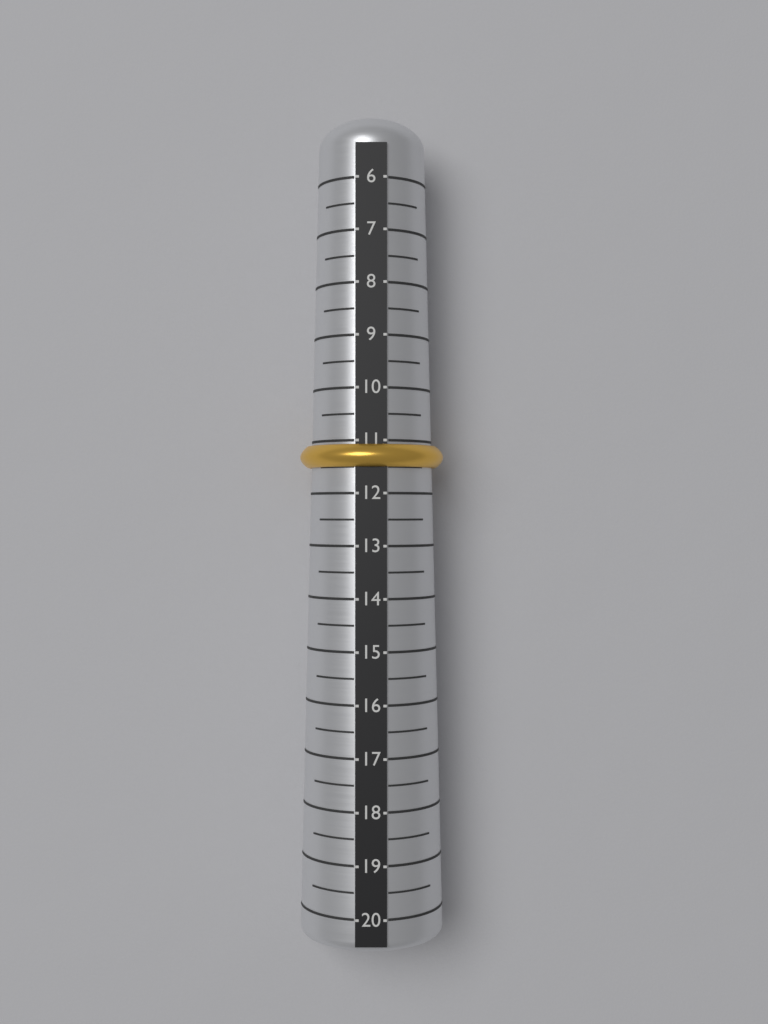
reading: 11.5 (no unit)
